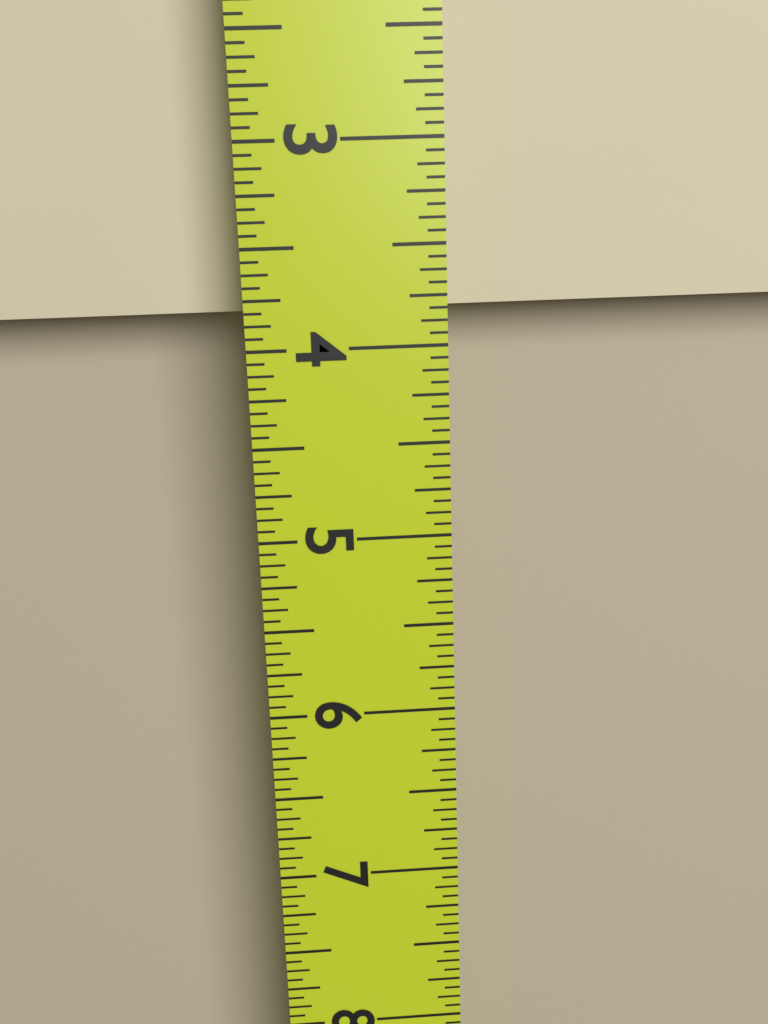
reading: 3.8125 in
